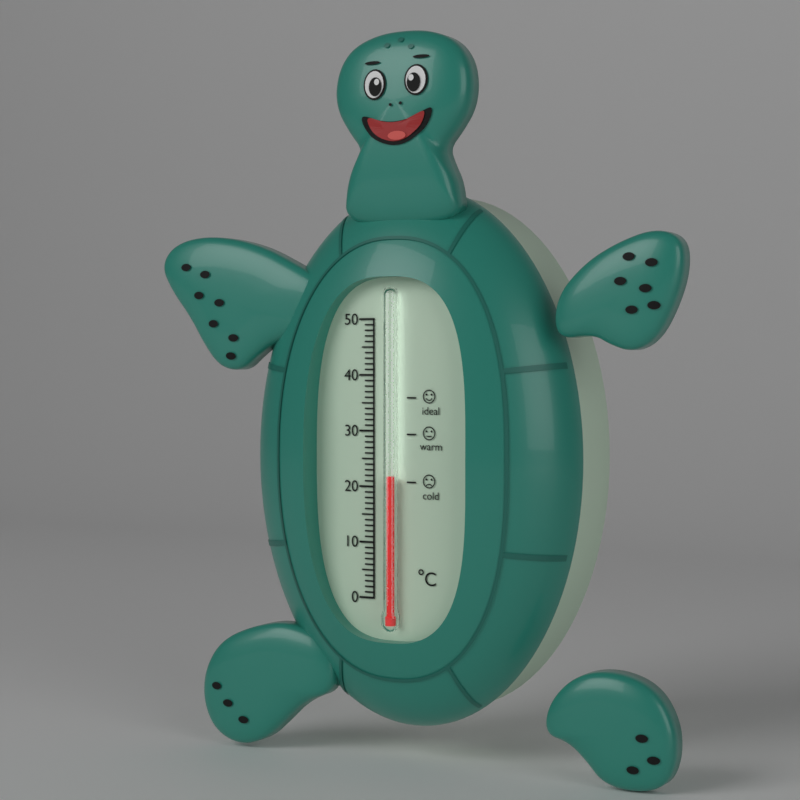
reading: 22 °C
